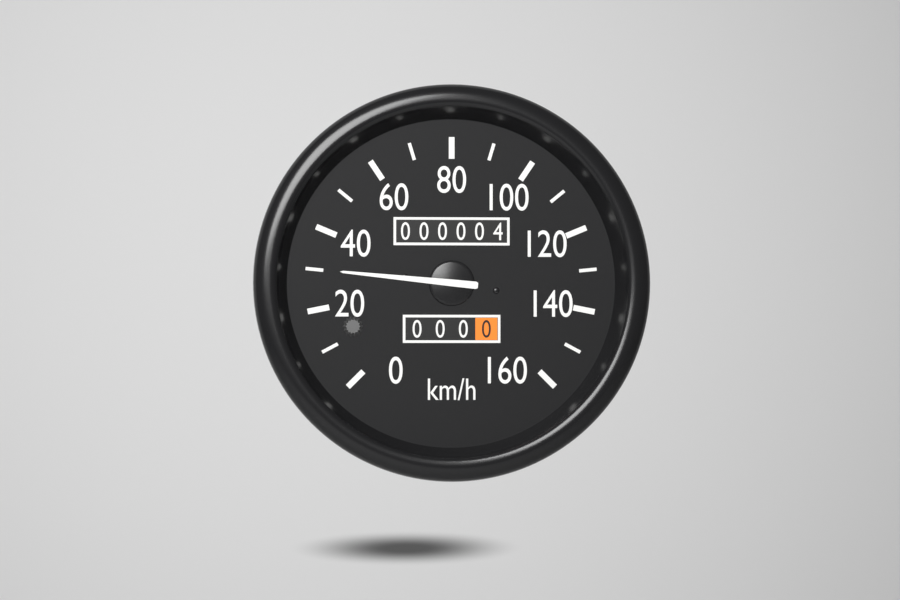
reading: 30 km/h
